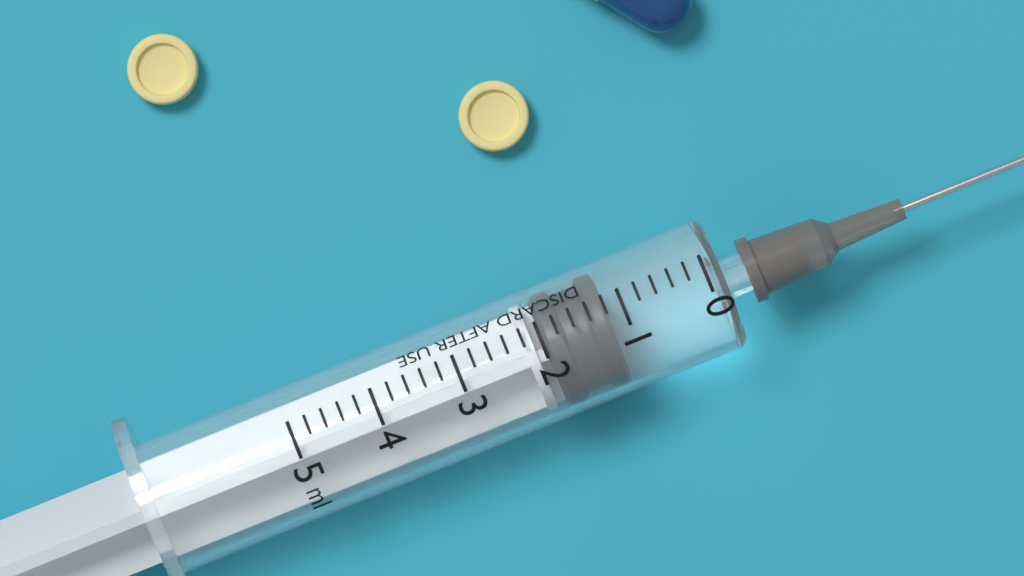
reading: 1.2 ml
